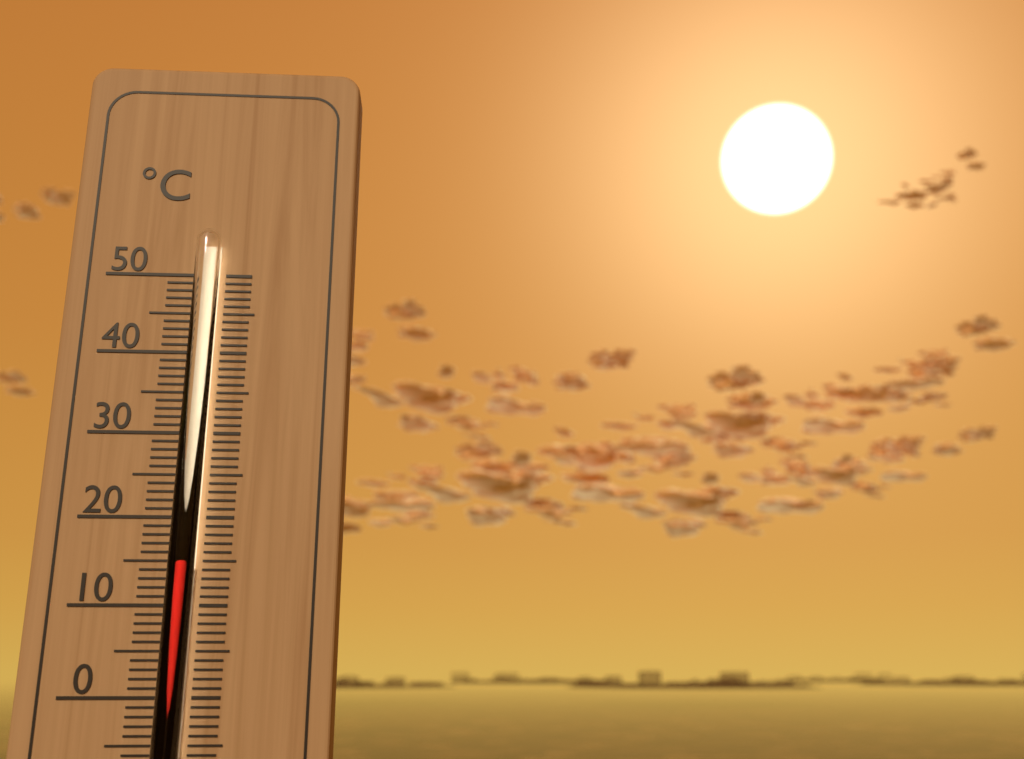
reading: 15 °C
